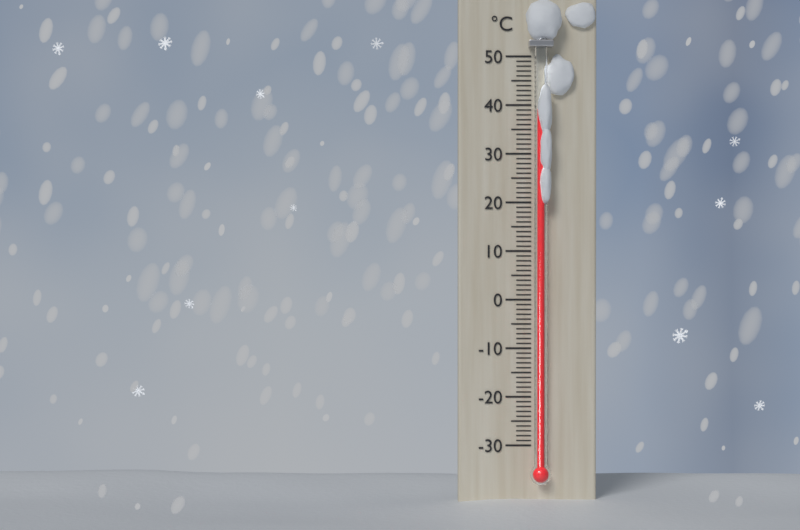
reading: 39 °C
